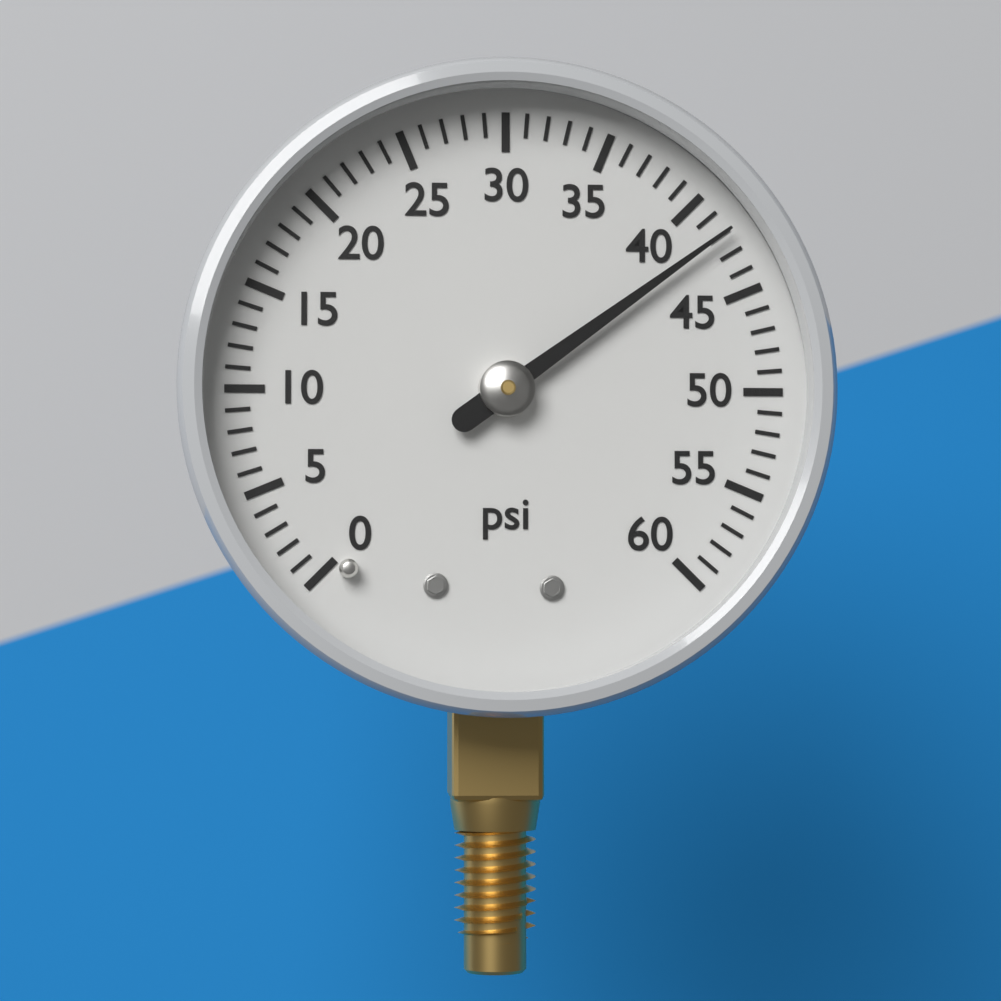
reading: 42 psi
